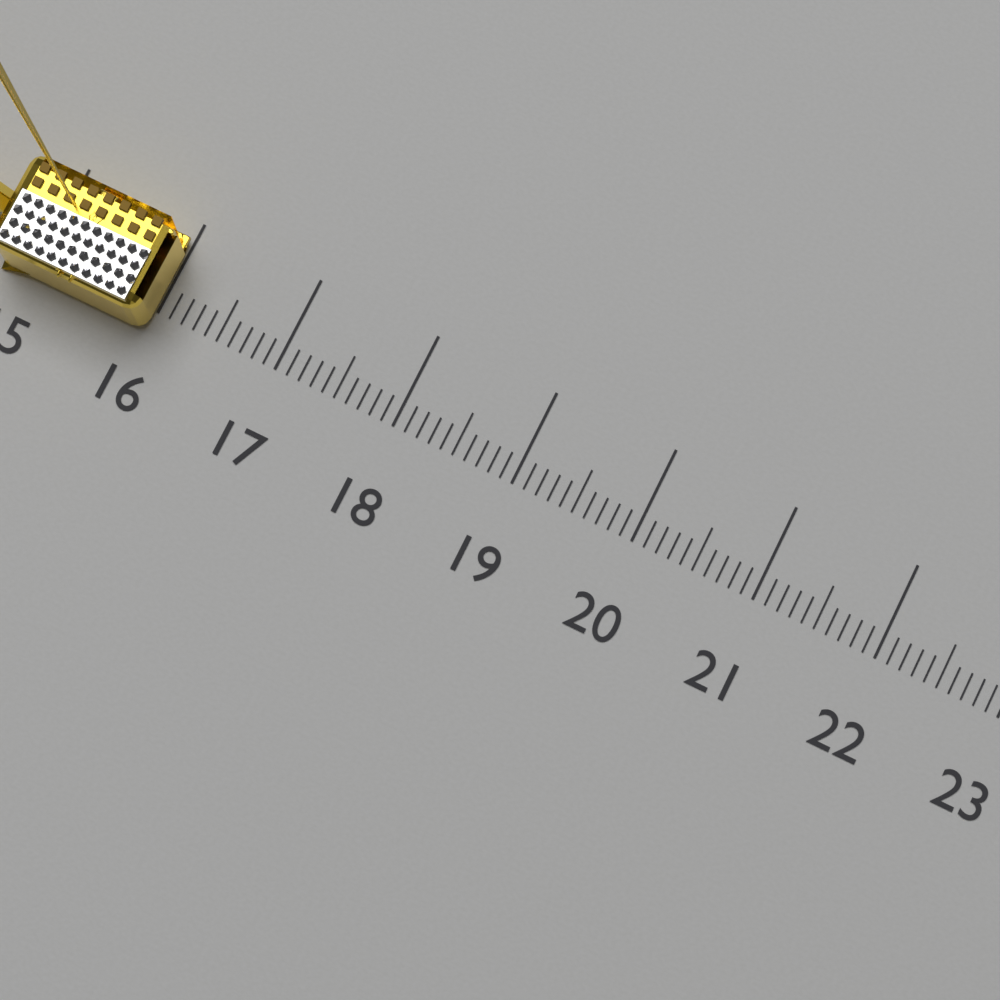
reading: 16.0 (no unit)
